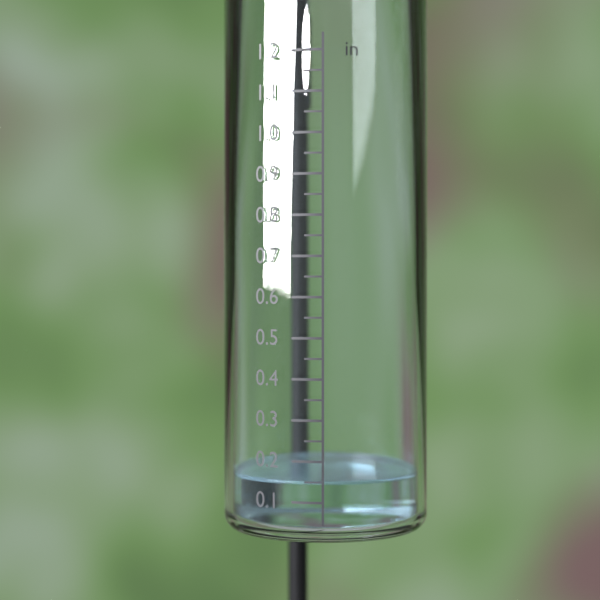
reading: 0.15 in
